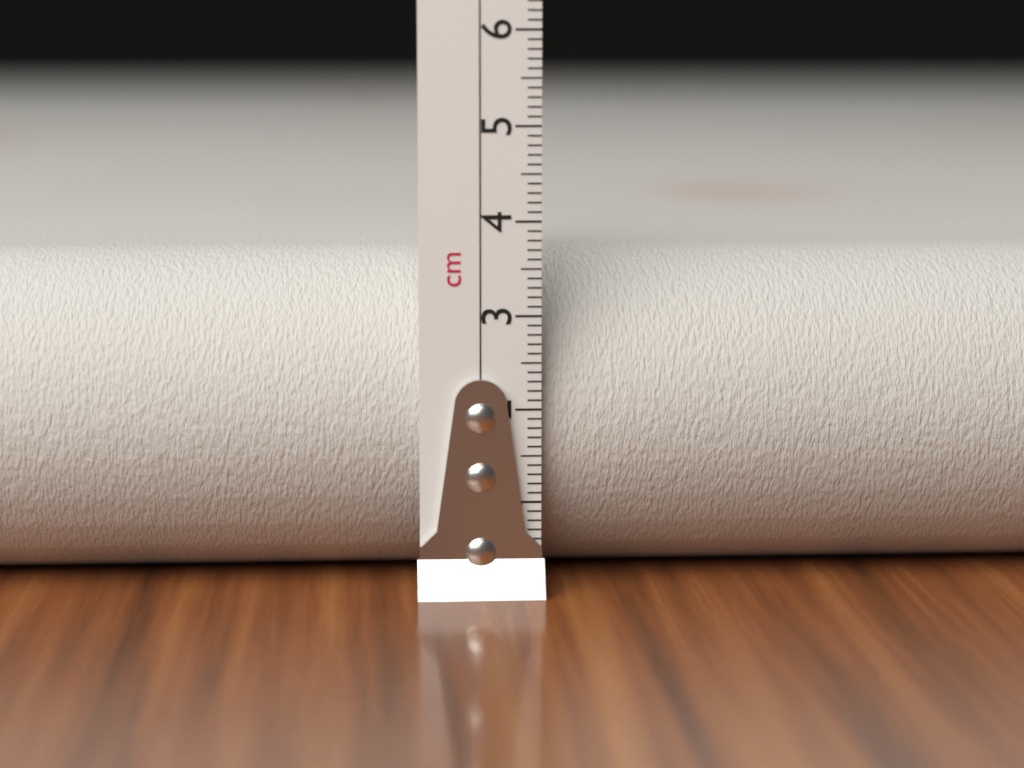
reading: 3.6 cm
